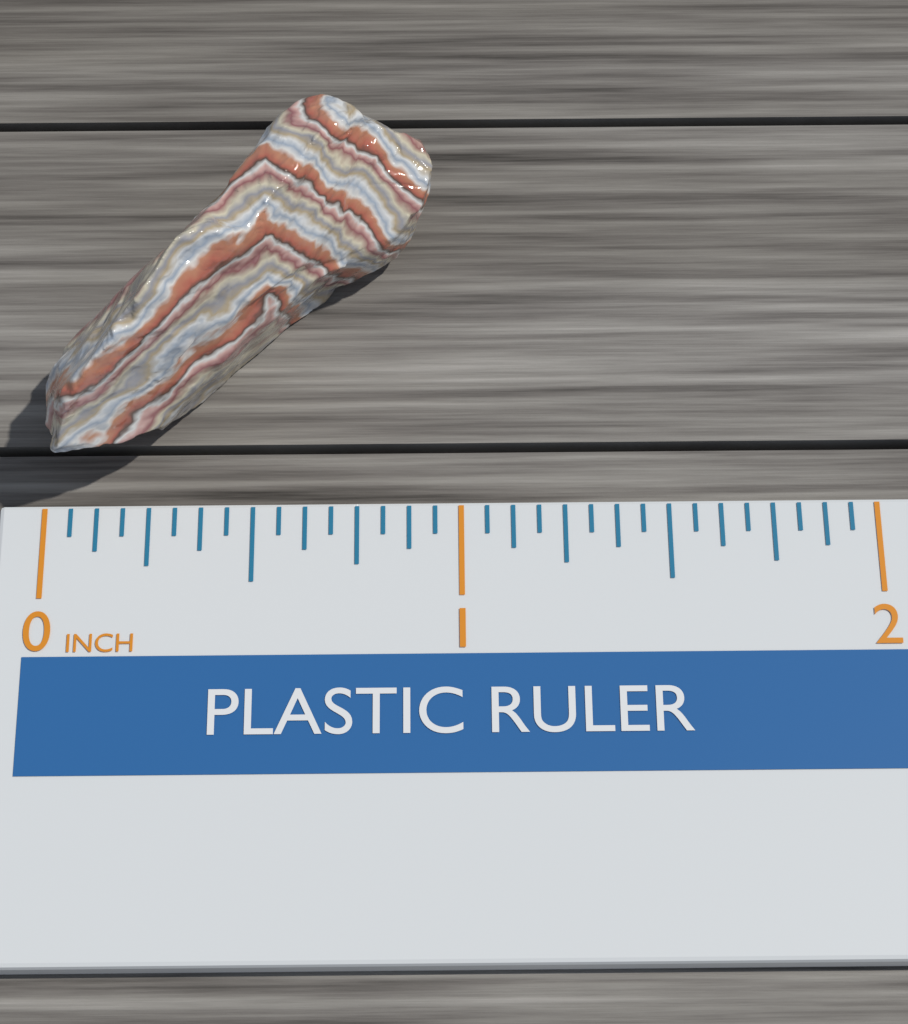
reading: 0.9375 inch
